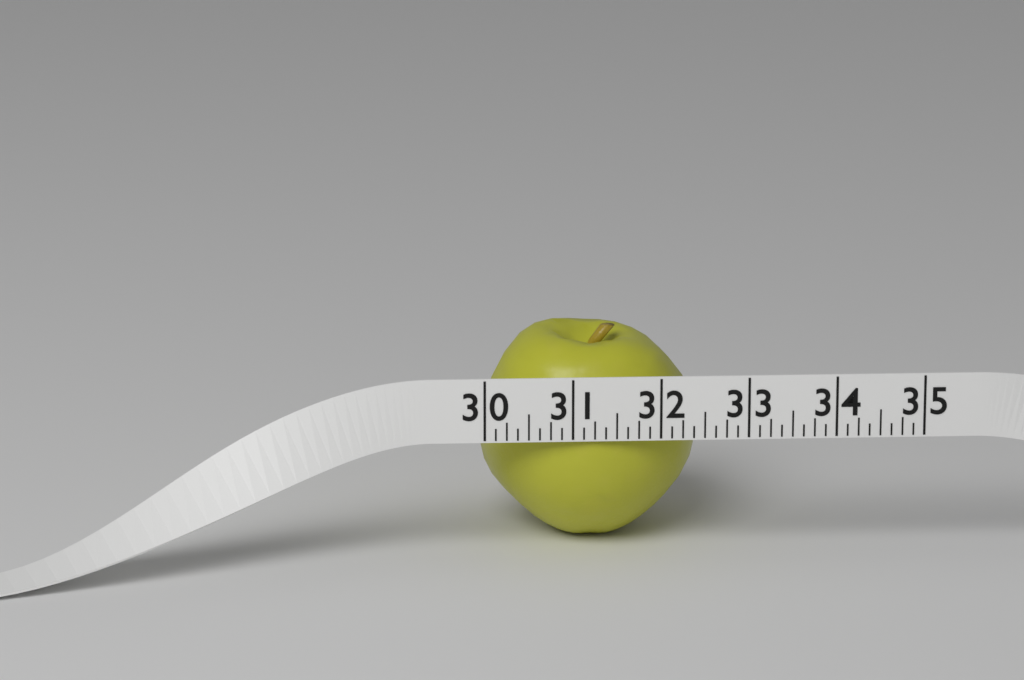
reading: 32.500 (no unit)
